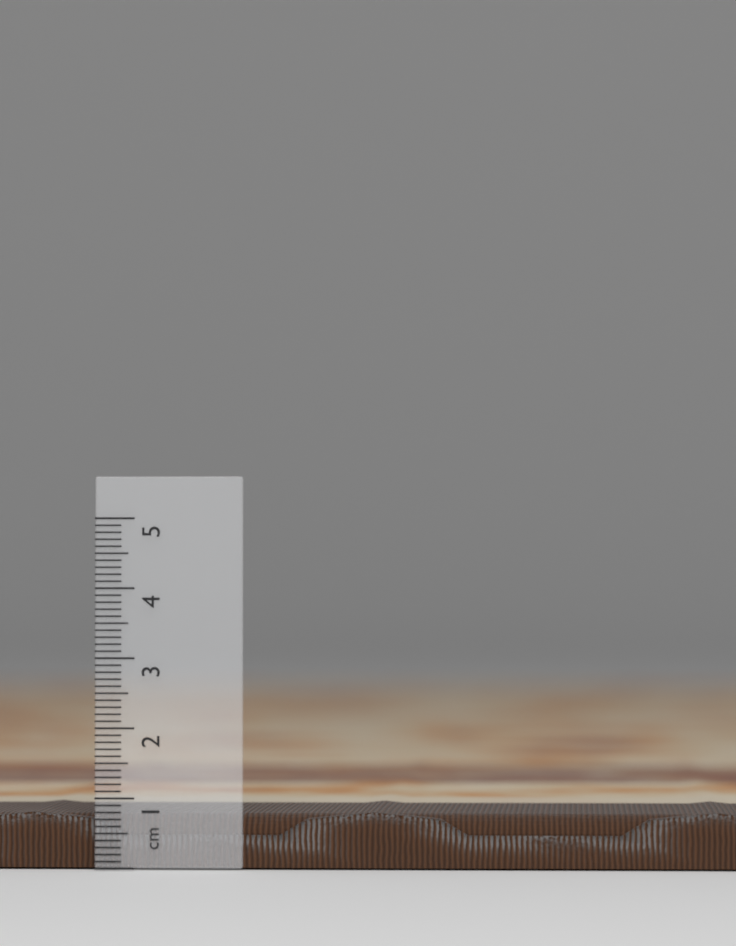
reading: 0.8 cm
